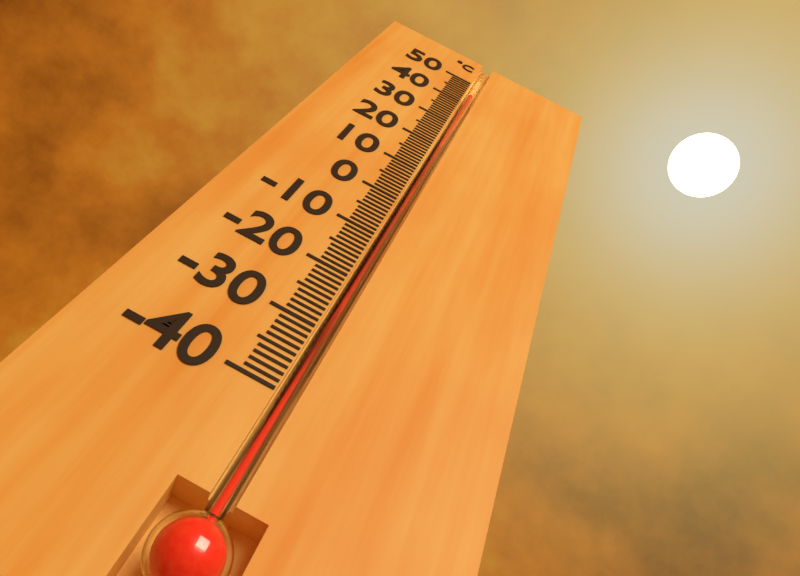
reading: 44 °C
